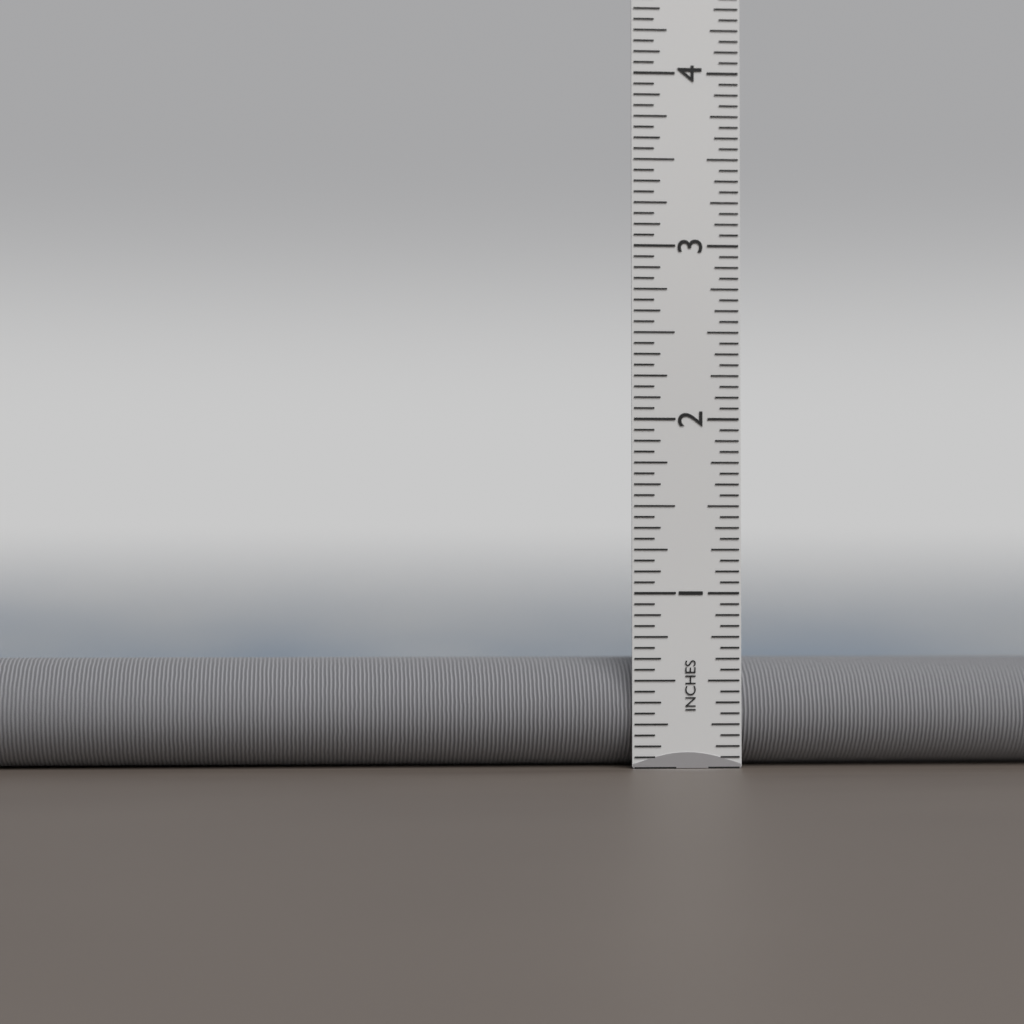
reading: 0.6250 in
